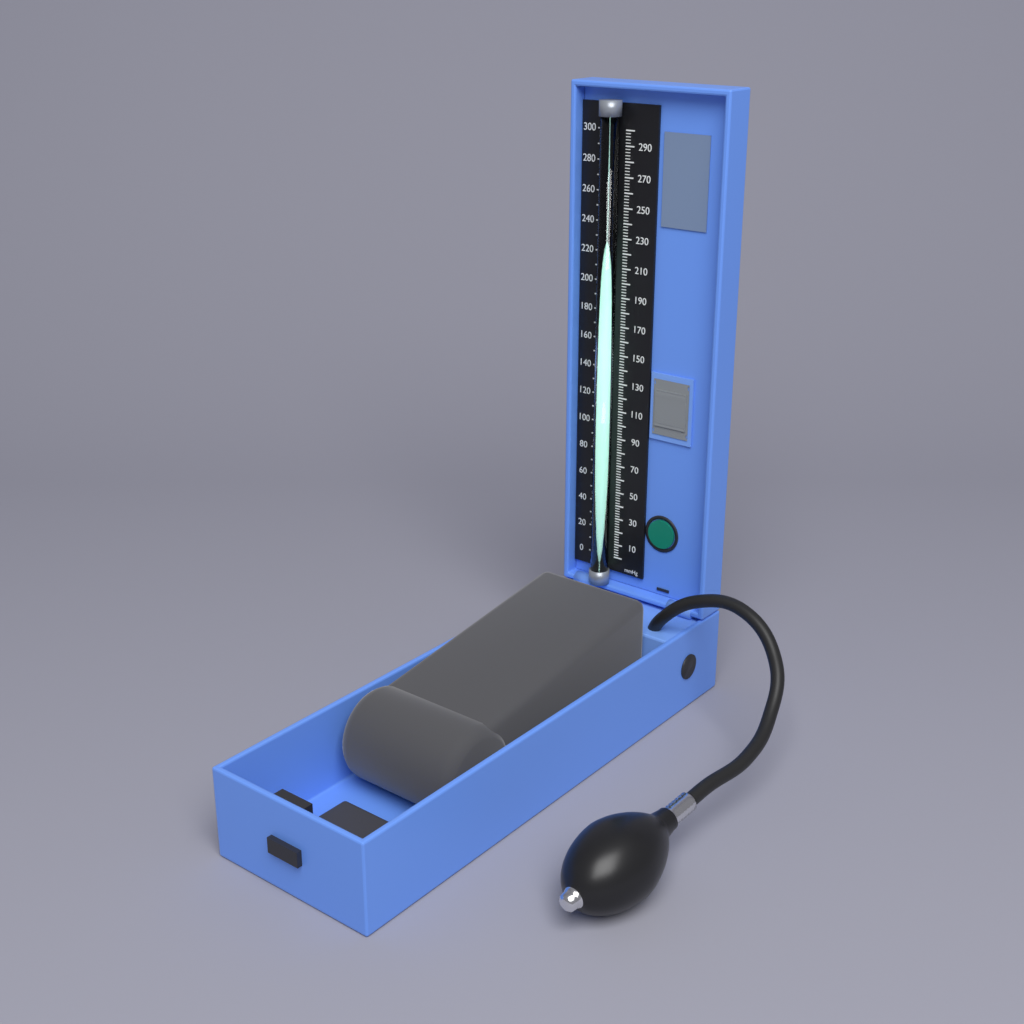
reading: 244 mmHg
